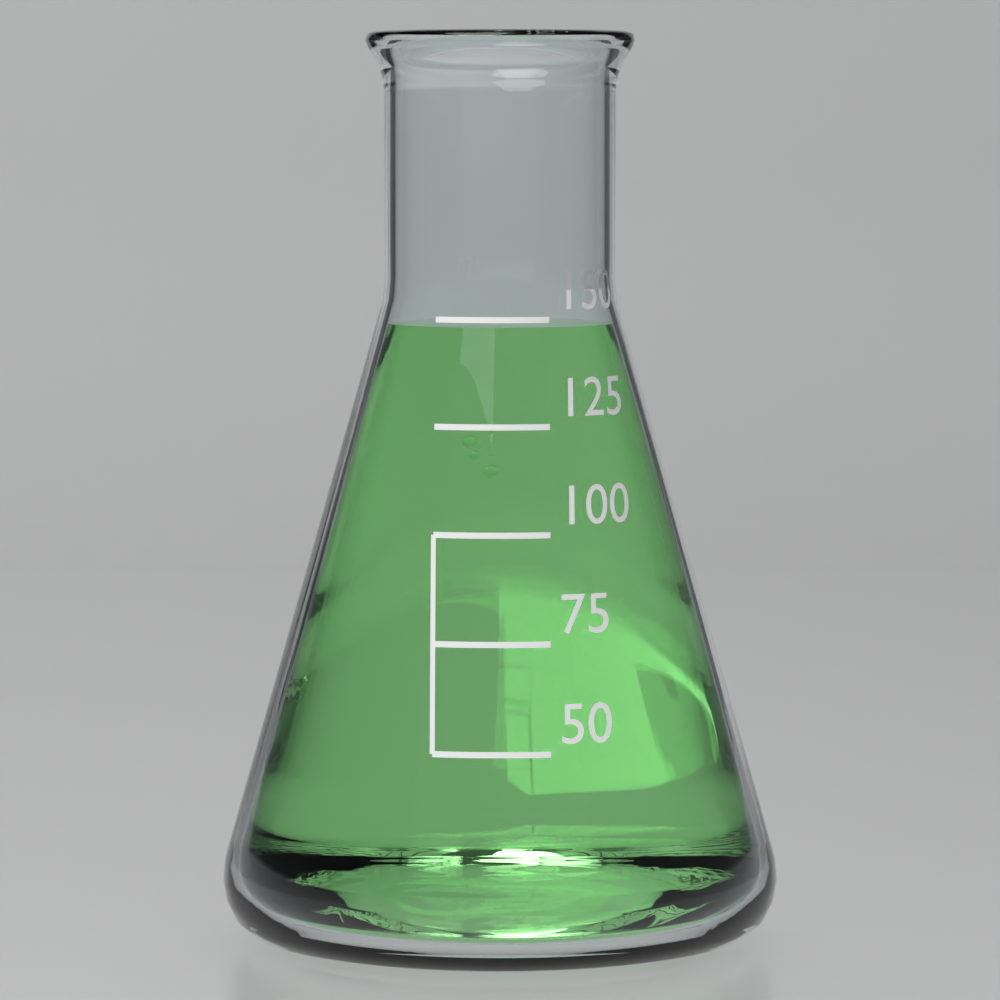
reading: 148 (no unit)
